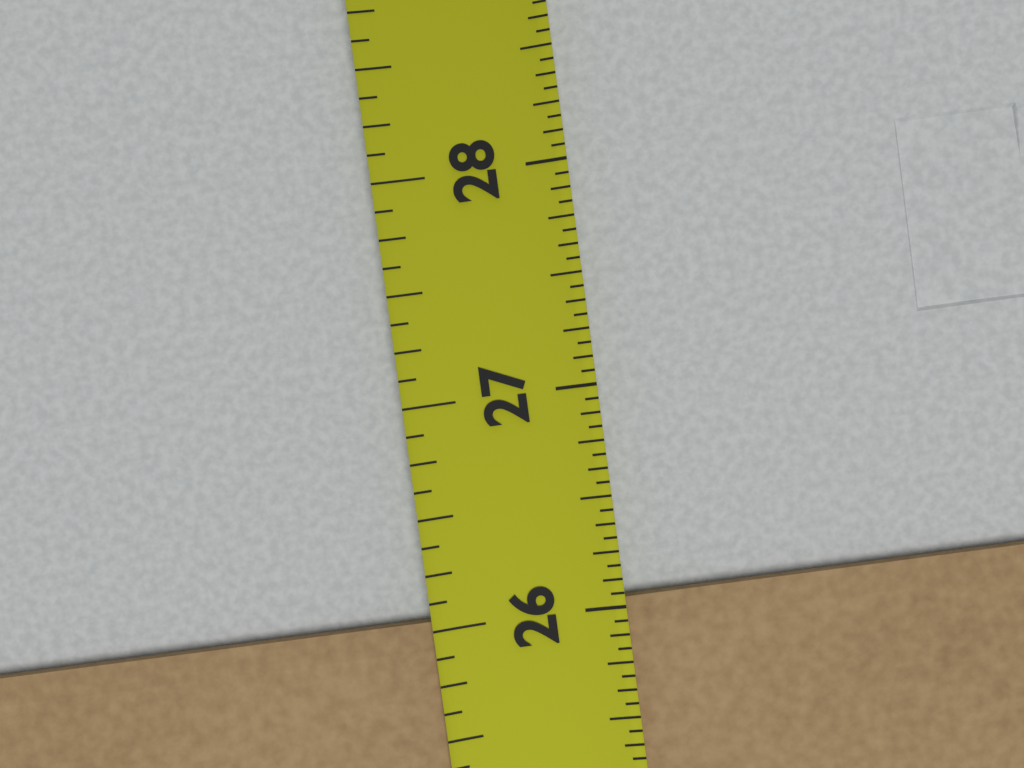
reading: 26.0625 in
